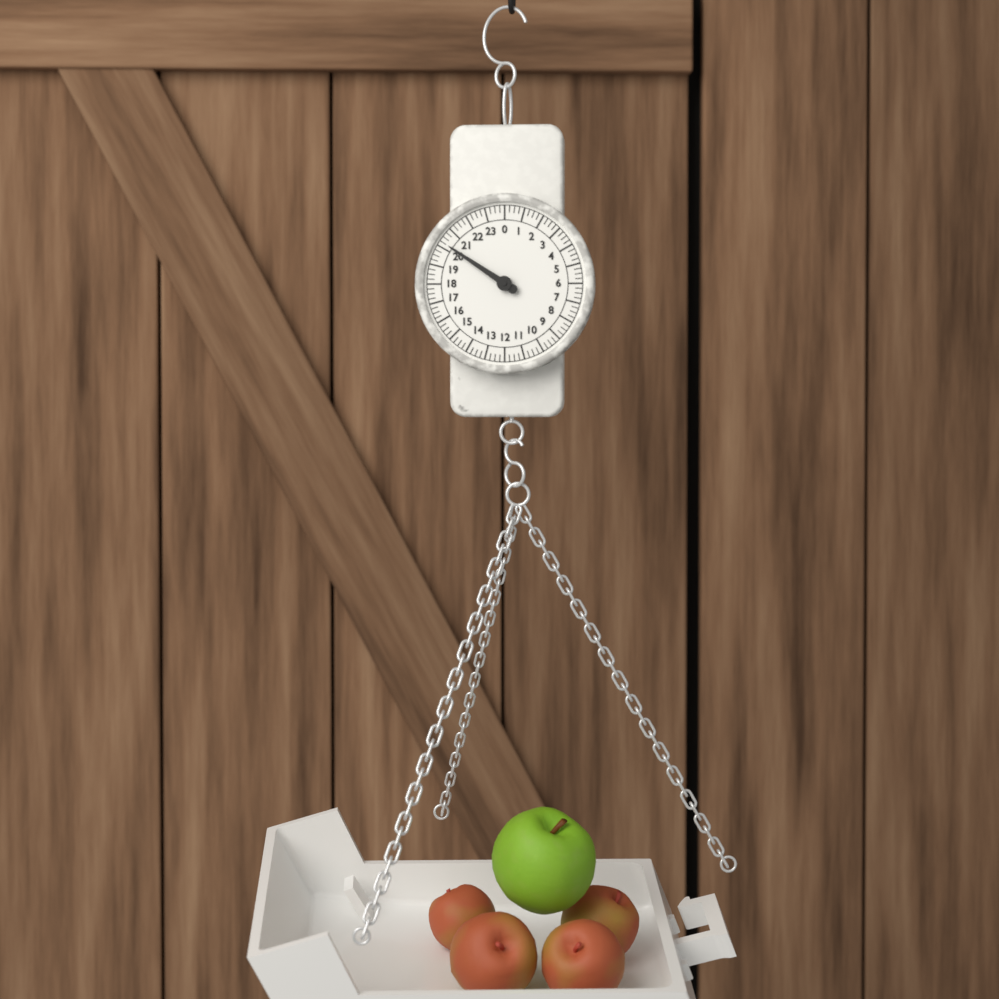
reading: 20.25 (no unit)
